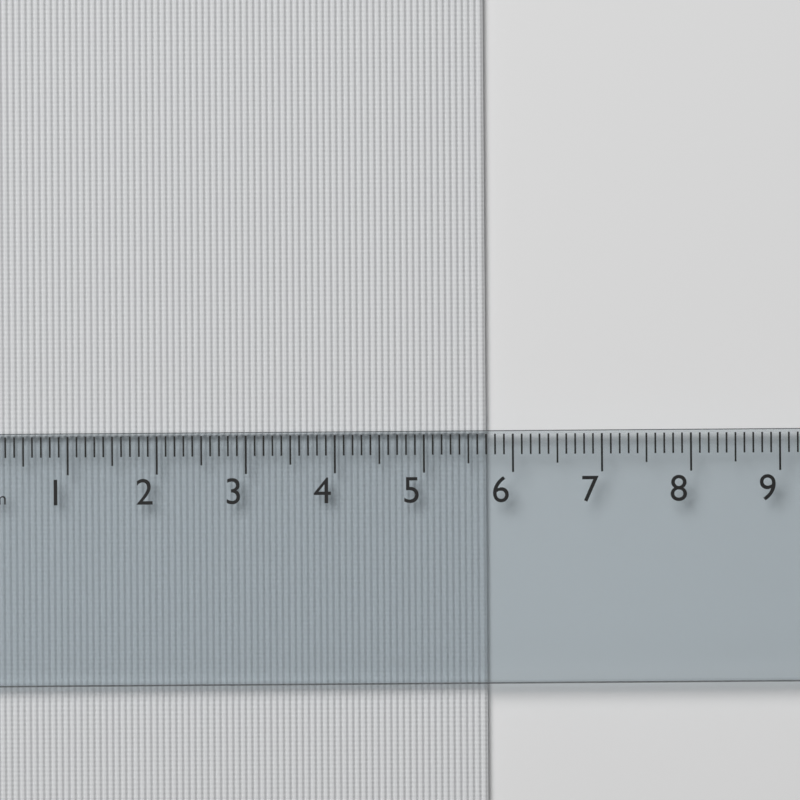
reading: 5.7 cm
